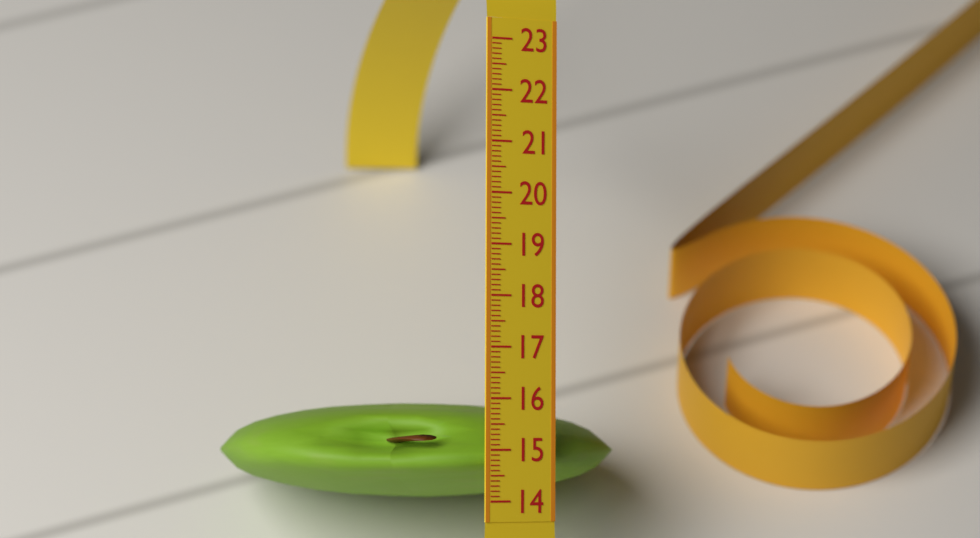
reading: 15.9 (no unit)
